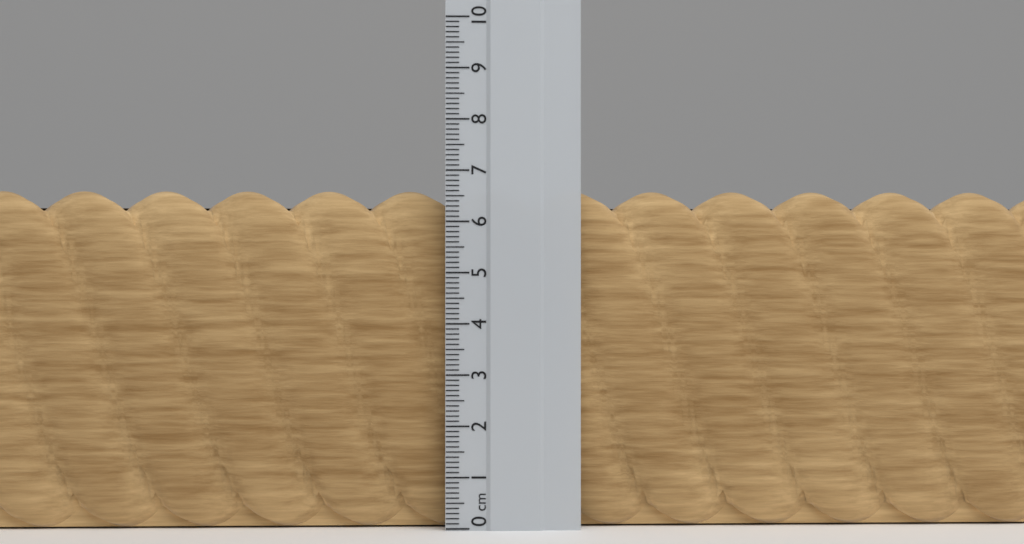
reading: 6.6 cm
